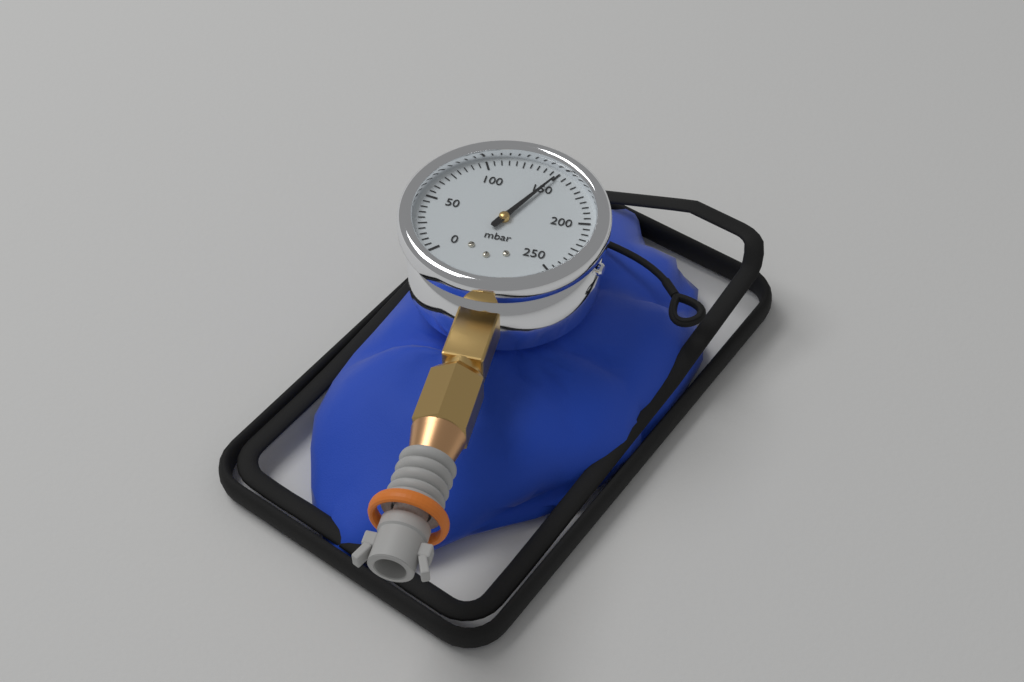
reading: 150 mbar
